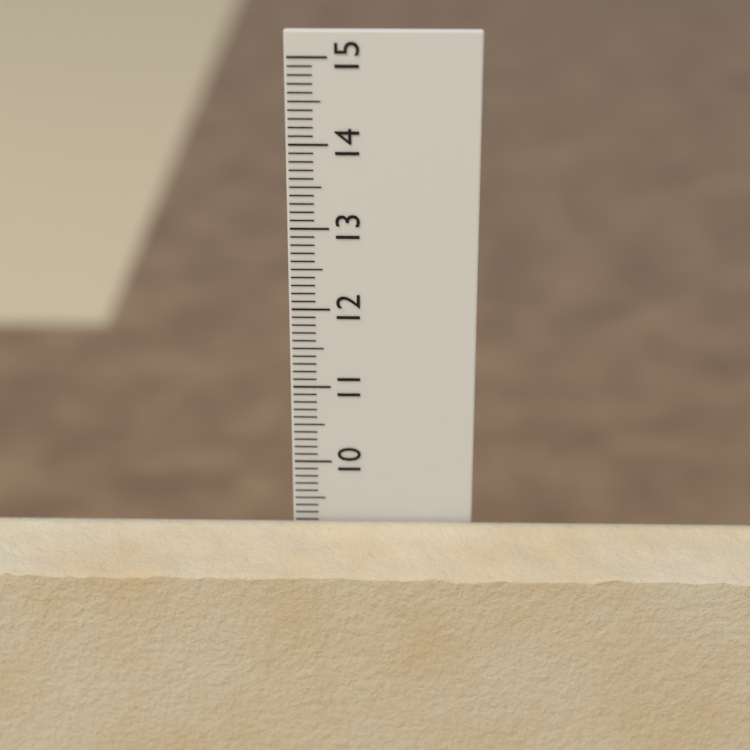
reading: 9.2 cm
